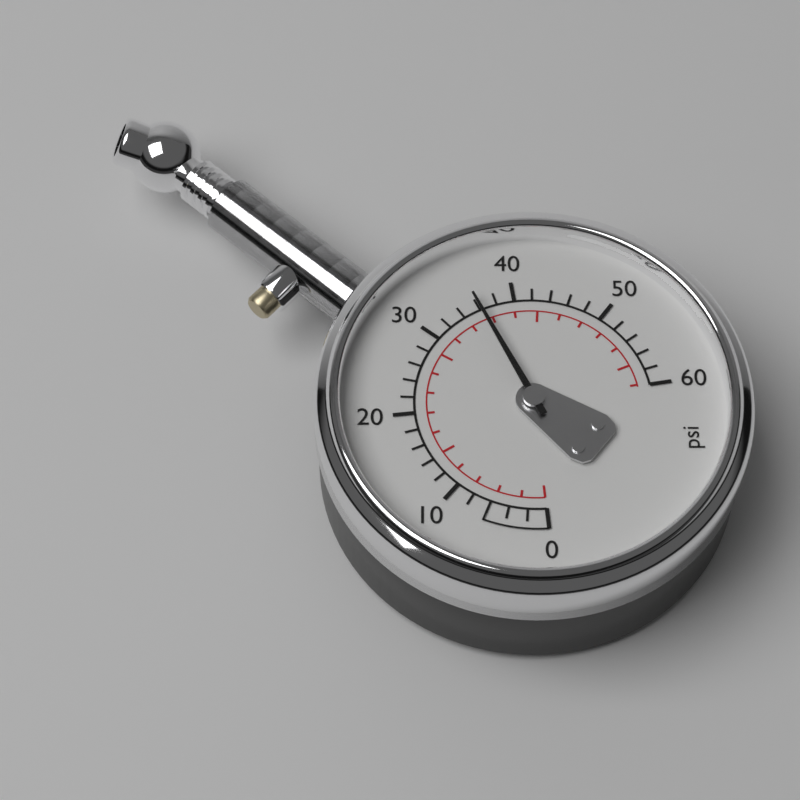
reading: 36 psi
